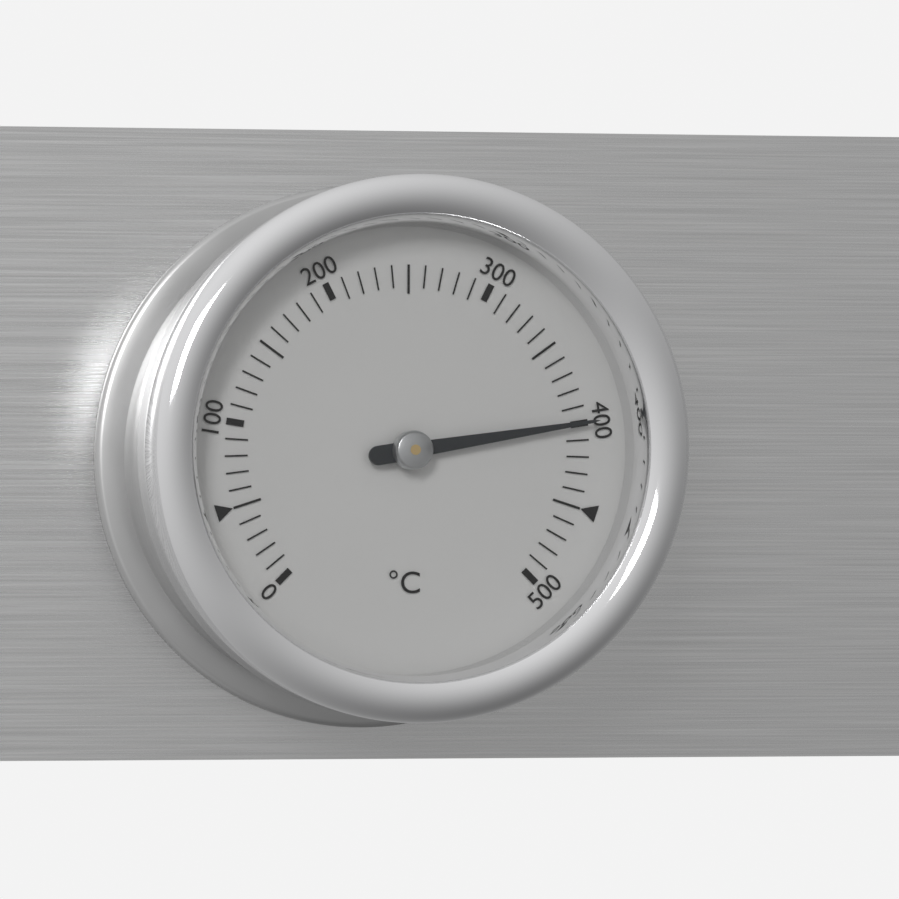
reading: 400 °C
